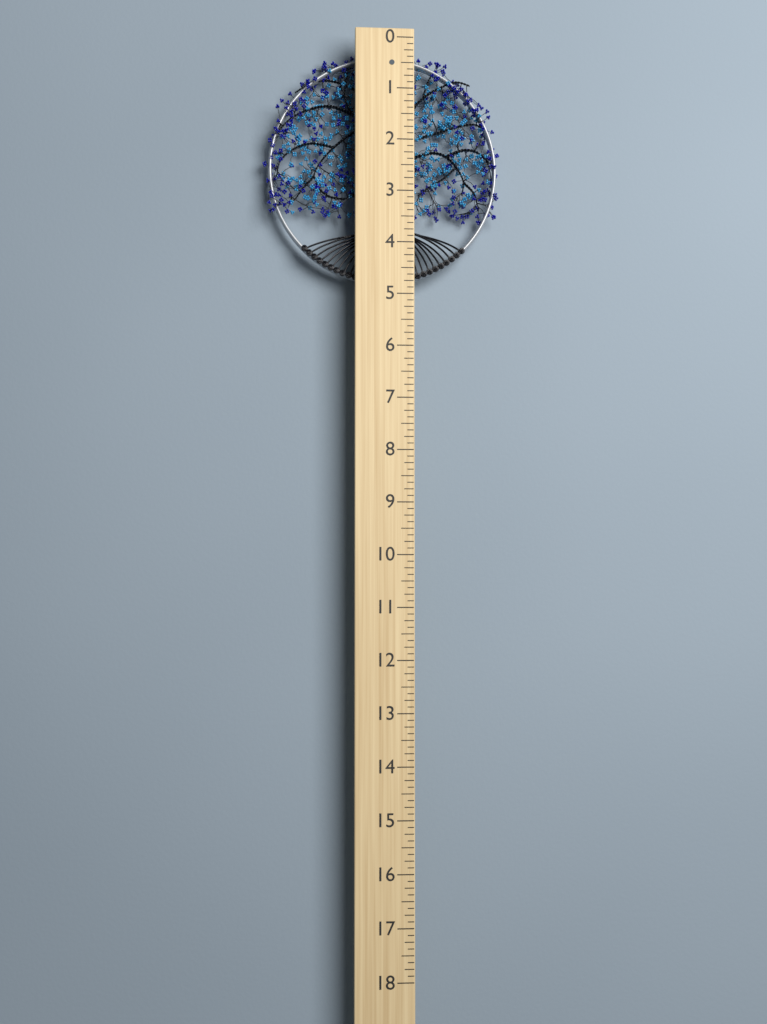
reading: 4.750 (no unit)
